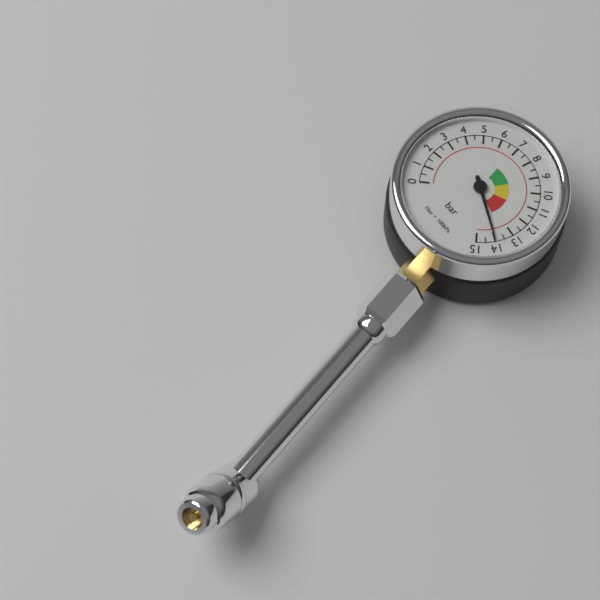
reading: 14.0 bar
